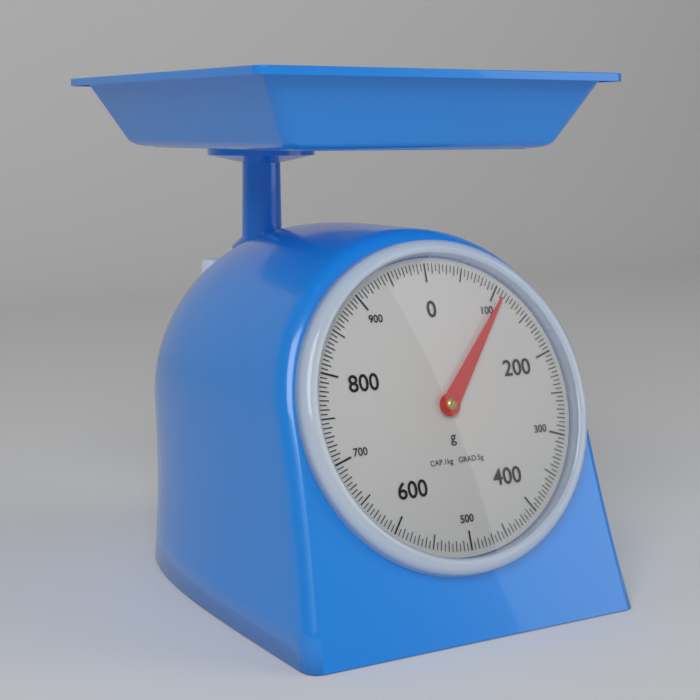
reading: 110 g
